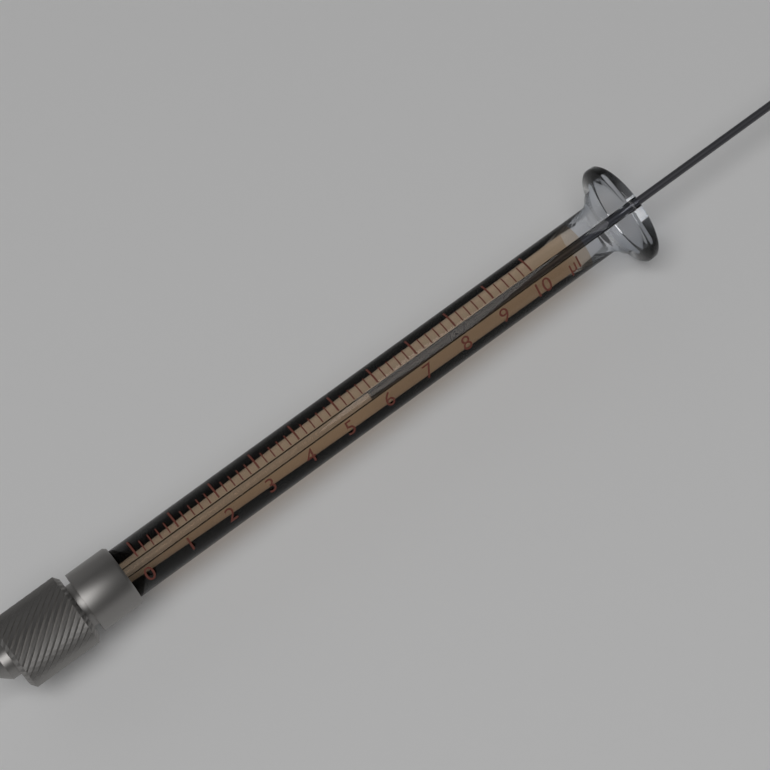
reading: 5.8 µl
